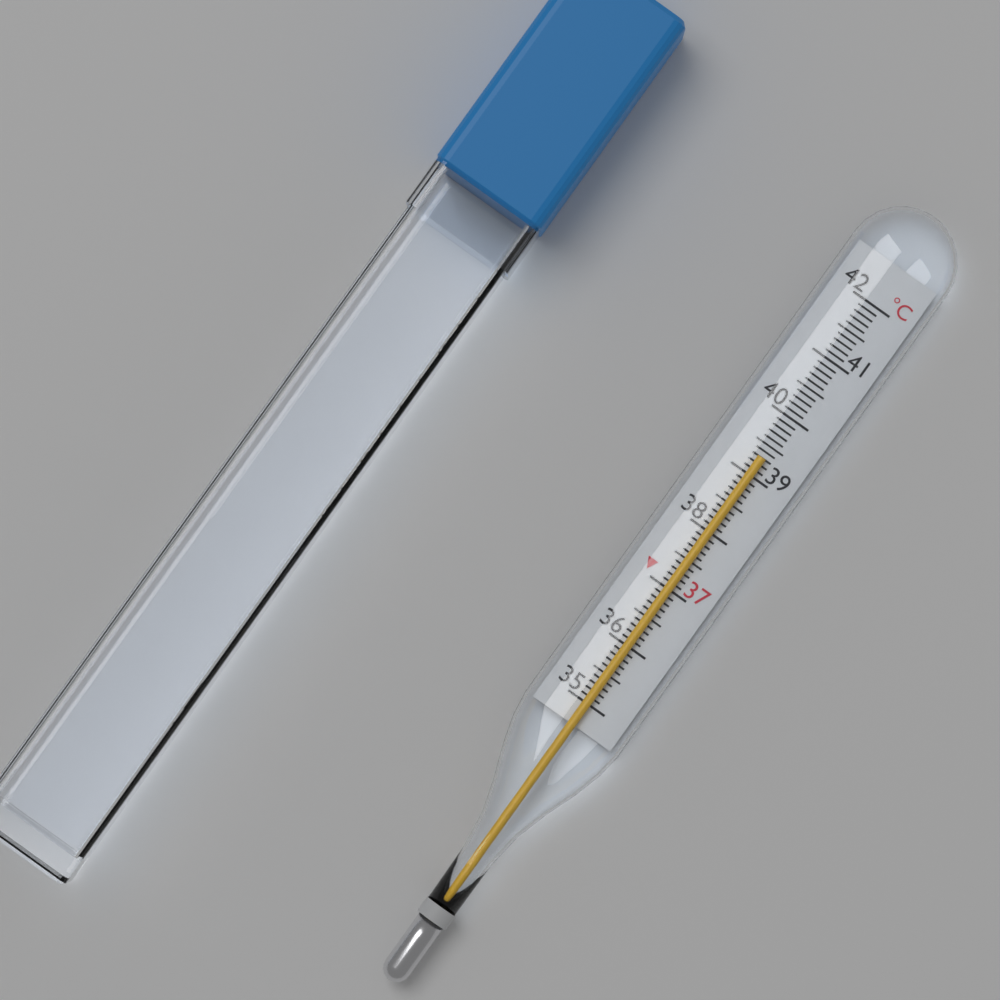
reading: 39.3 °C
